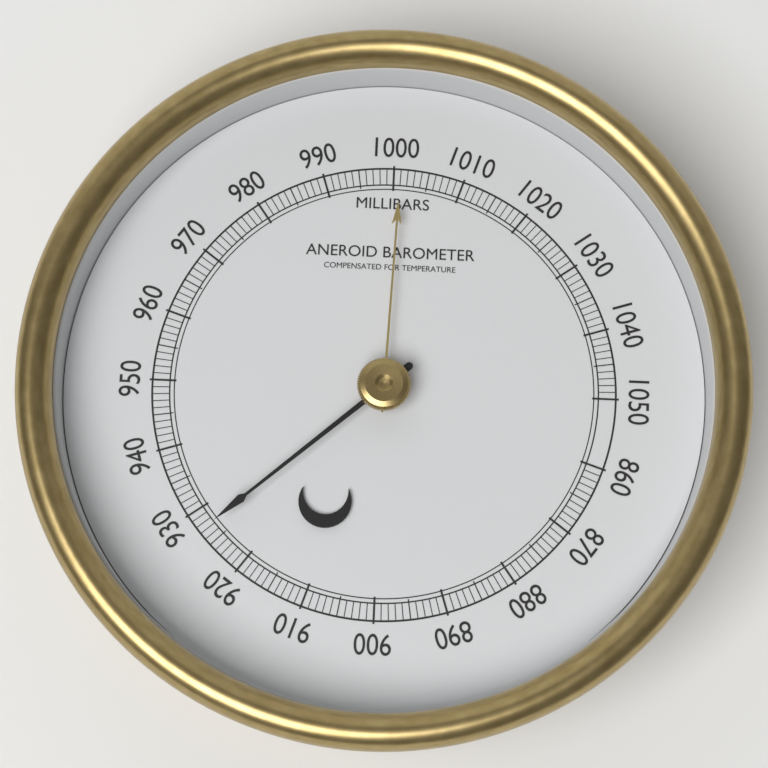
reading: 927 mbar
